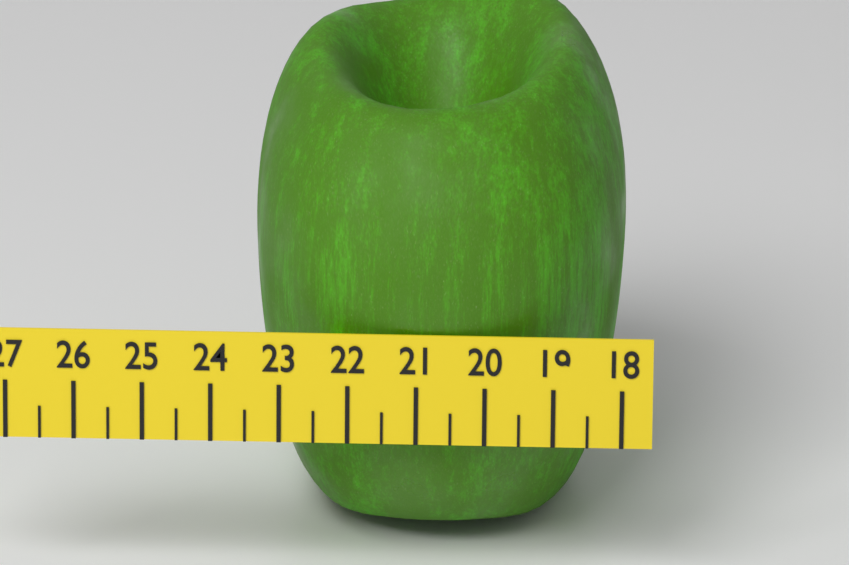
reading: 23.5 (no unit)
